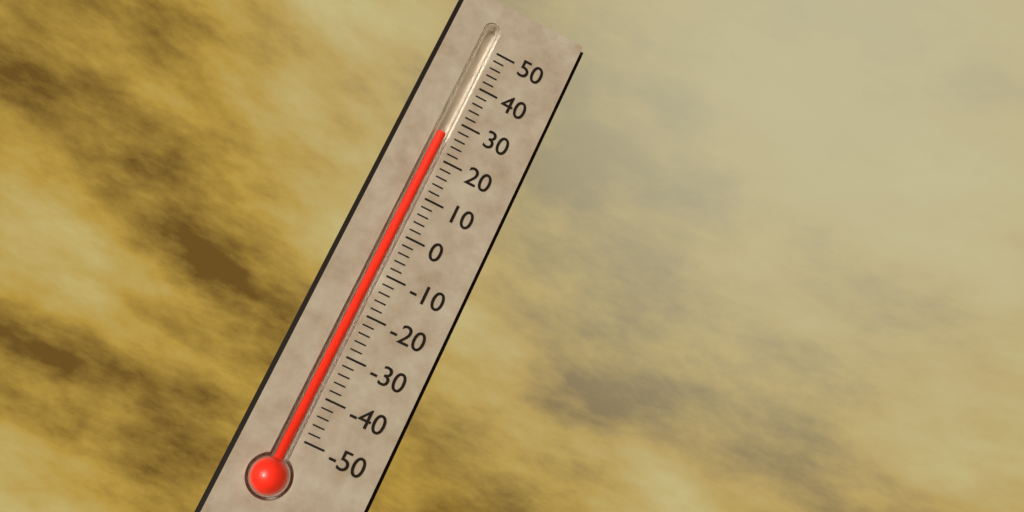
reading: 26 (no unit)
